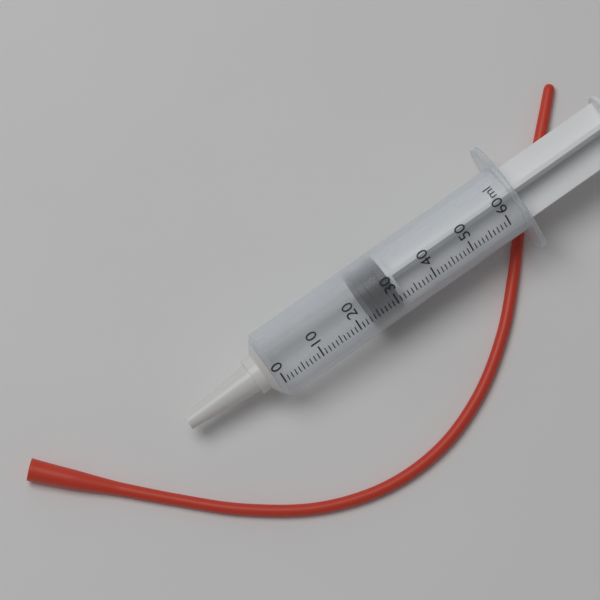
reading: 24 ml
